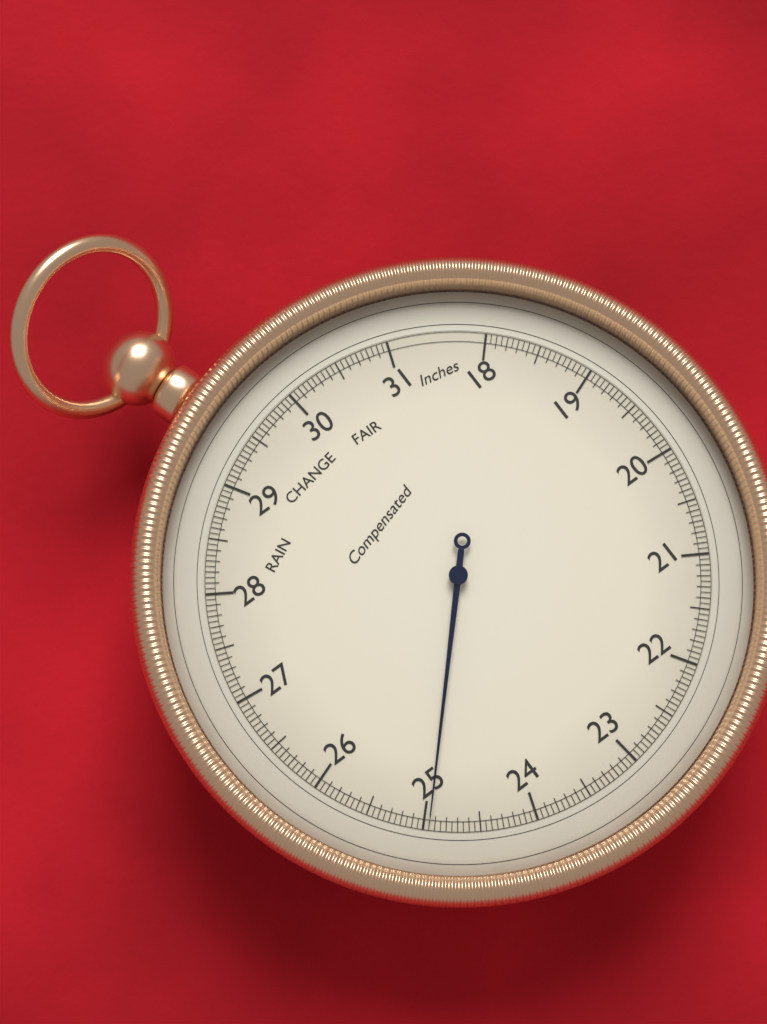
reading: 24.95 inHg
